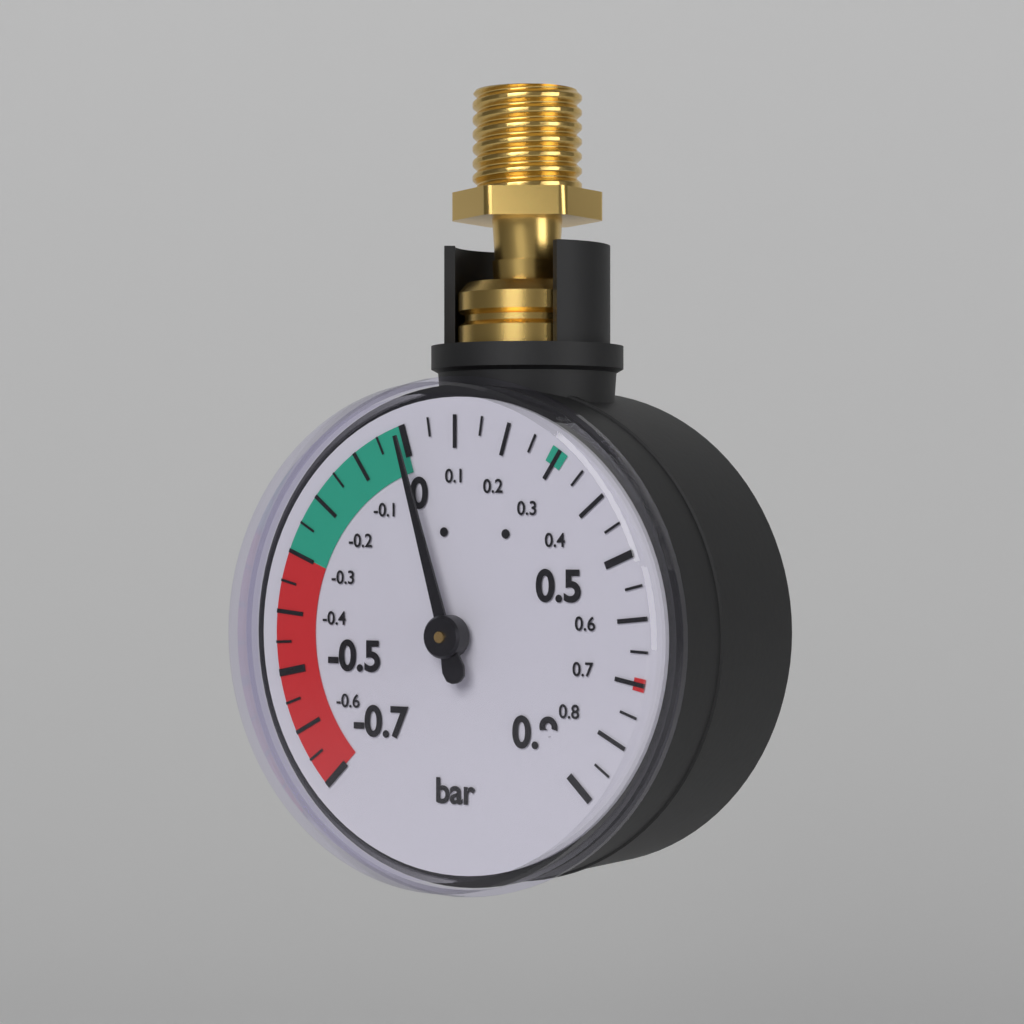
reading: 0.00 bar
